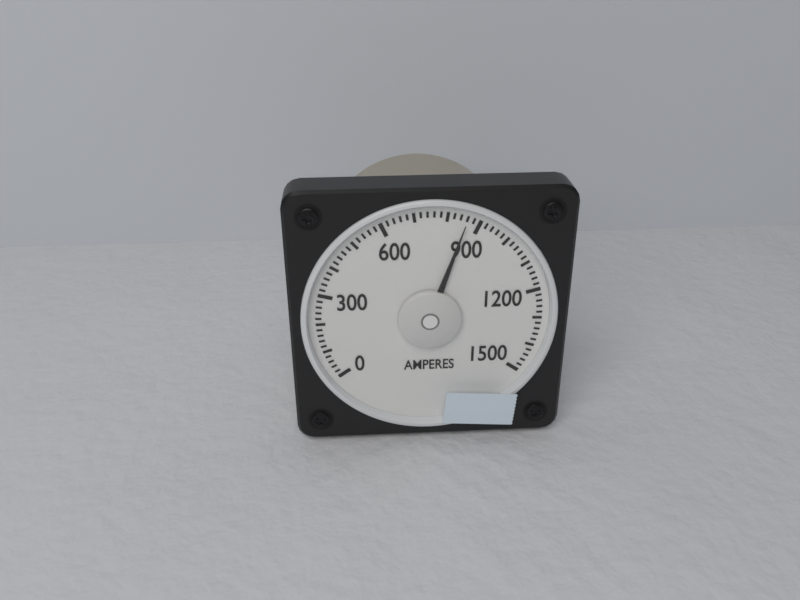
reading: 860 A
